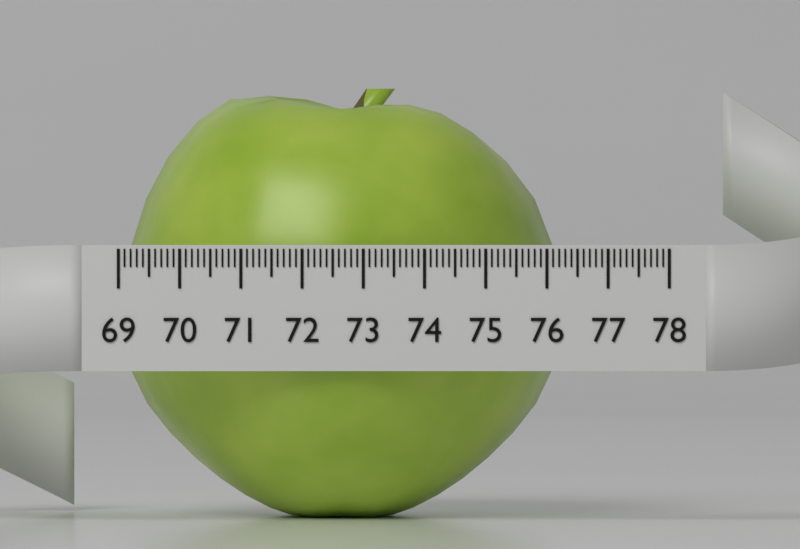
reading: 76.3 (no unit)
